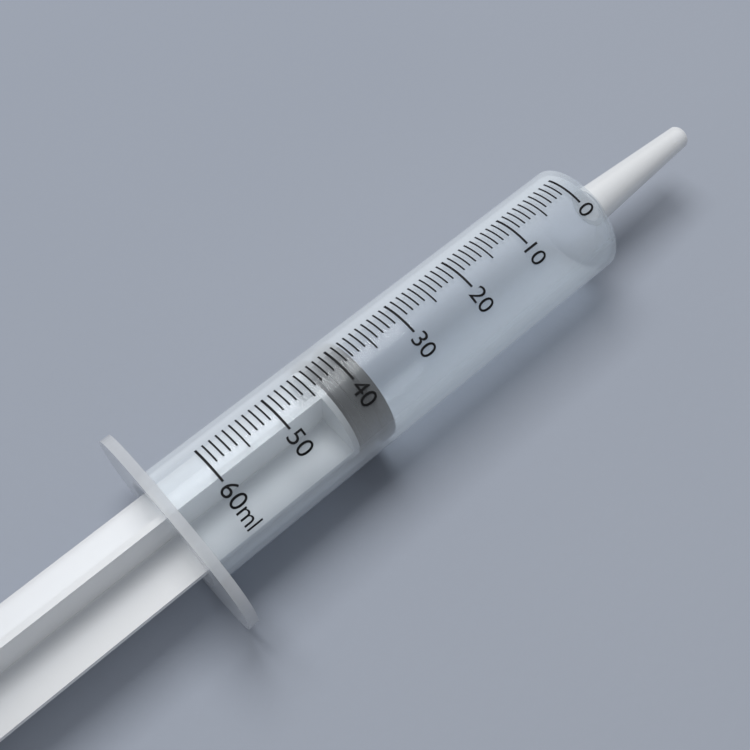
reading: 38 ml
